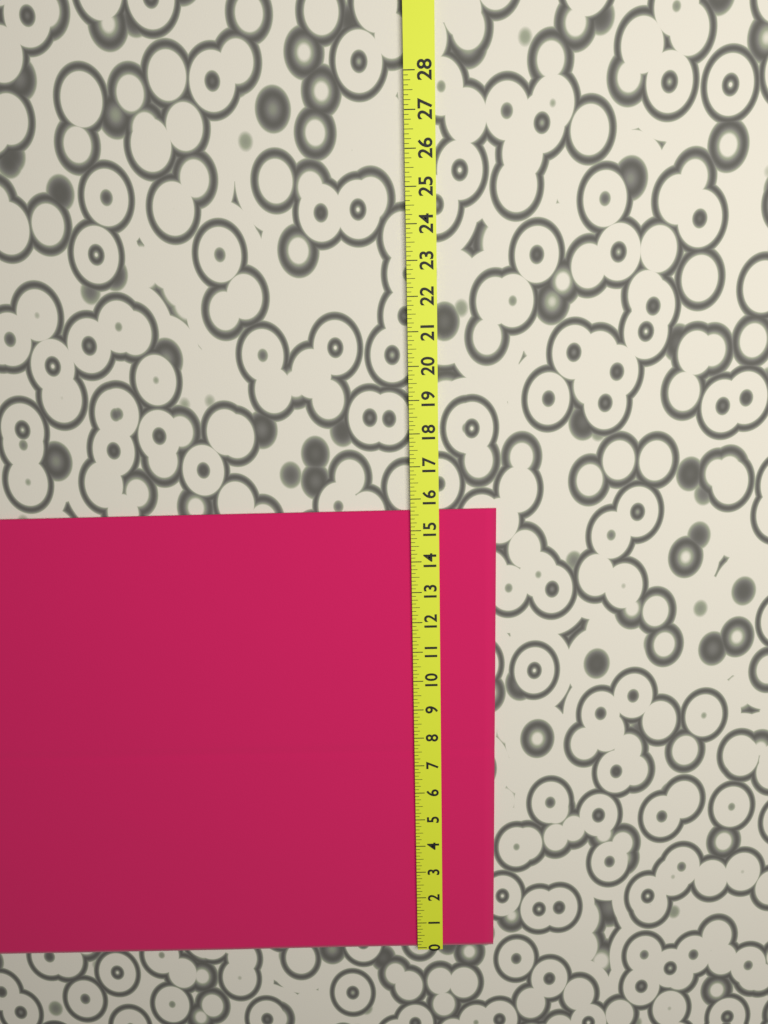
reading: 15.625 (no unit)
